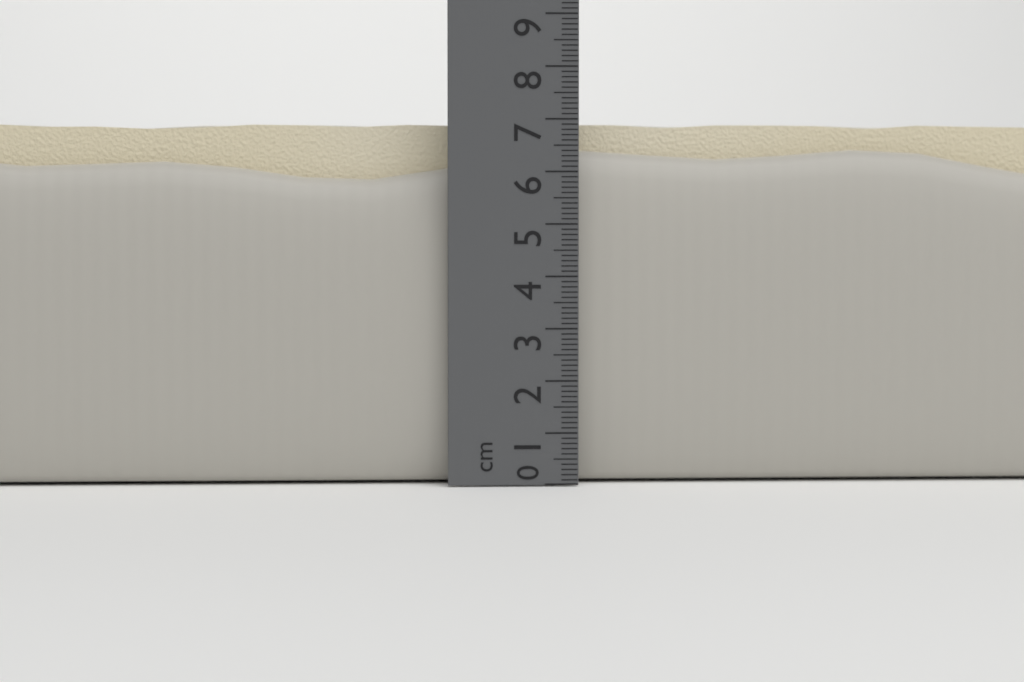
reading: 7.2 cm
